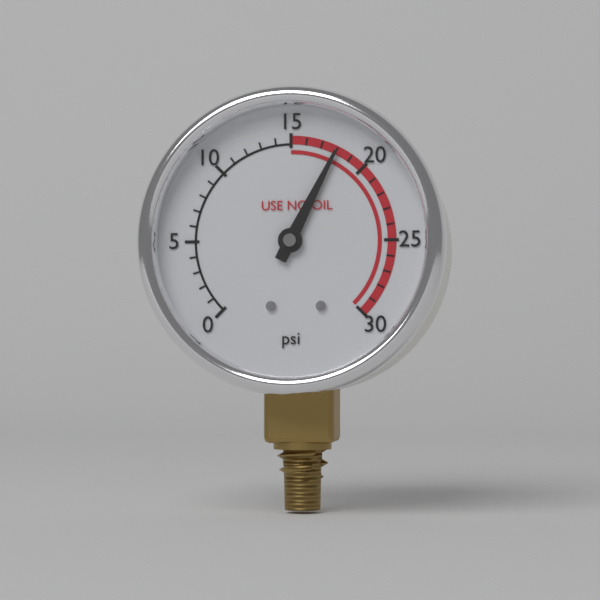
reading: 18 psi
